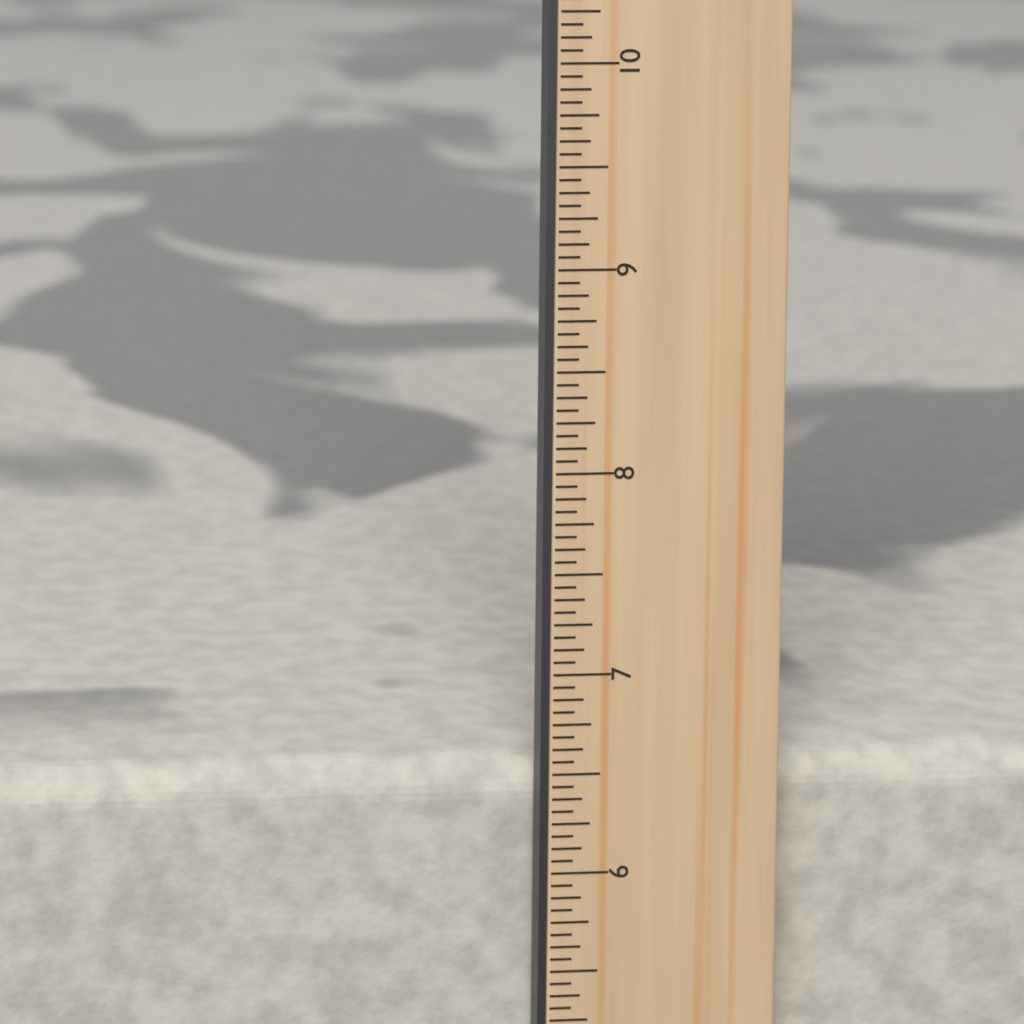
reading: 6.5000 in
